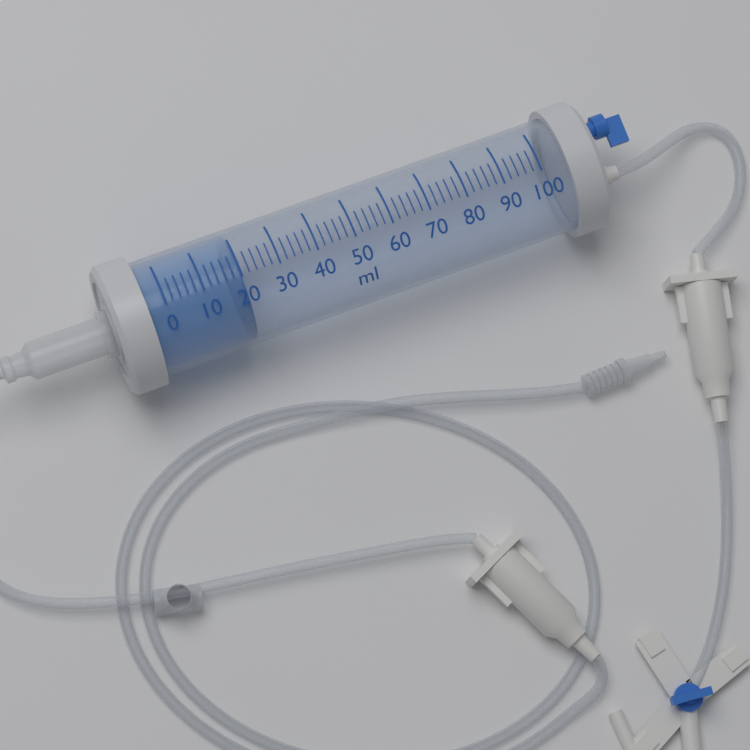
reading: 20 ml
